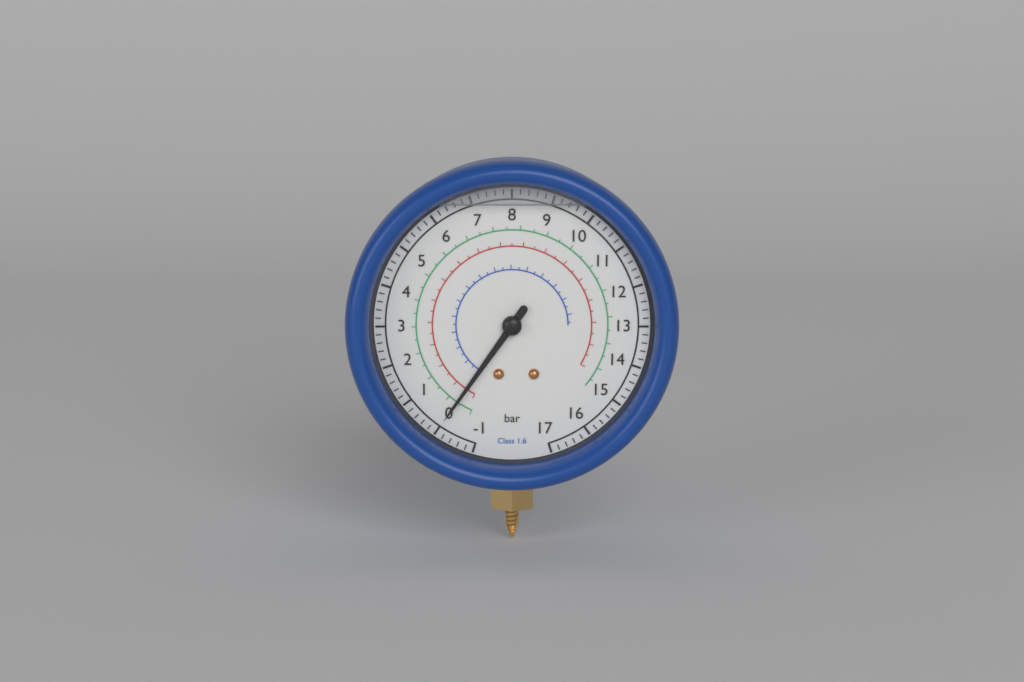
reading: 0.0 bar
